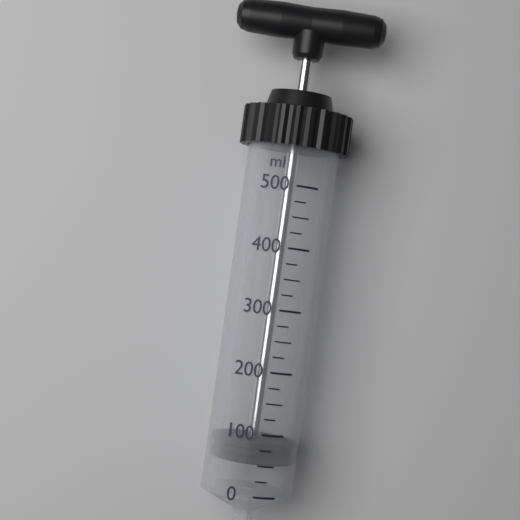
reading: 50 ml
